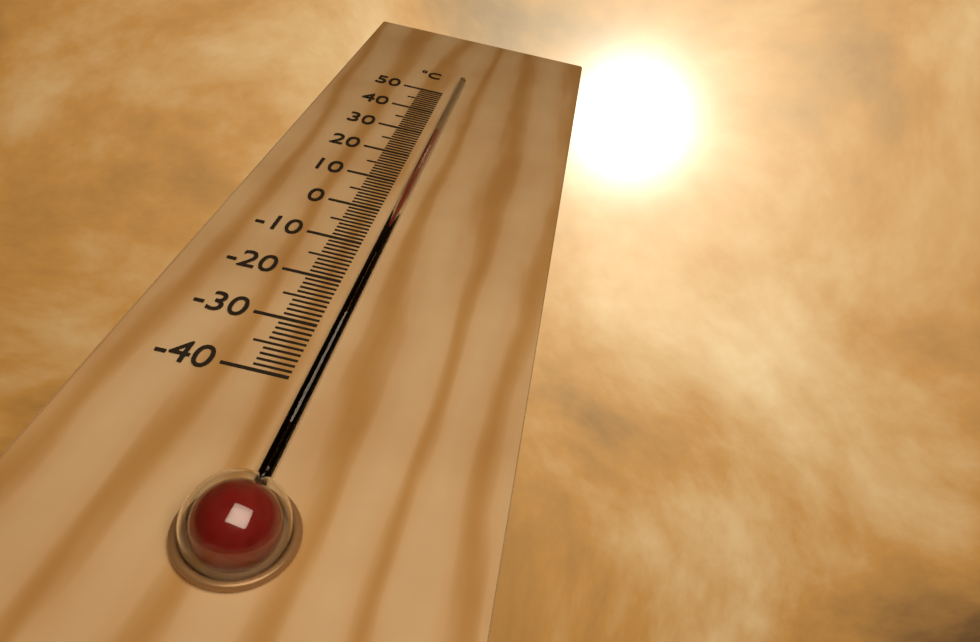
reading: 30 °C
